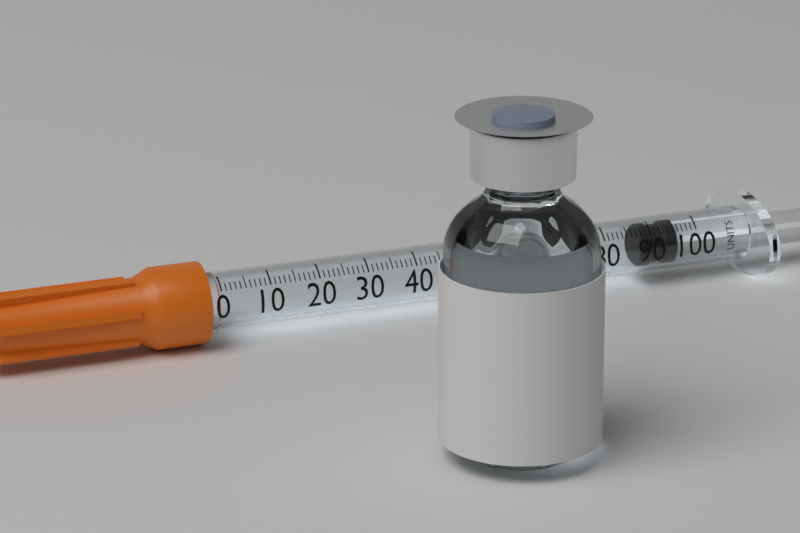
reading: 88 units
